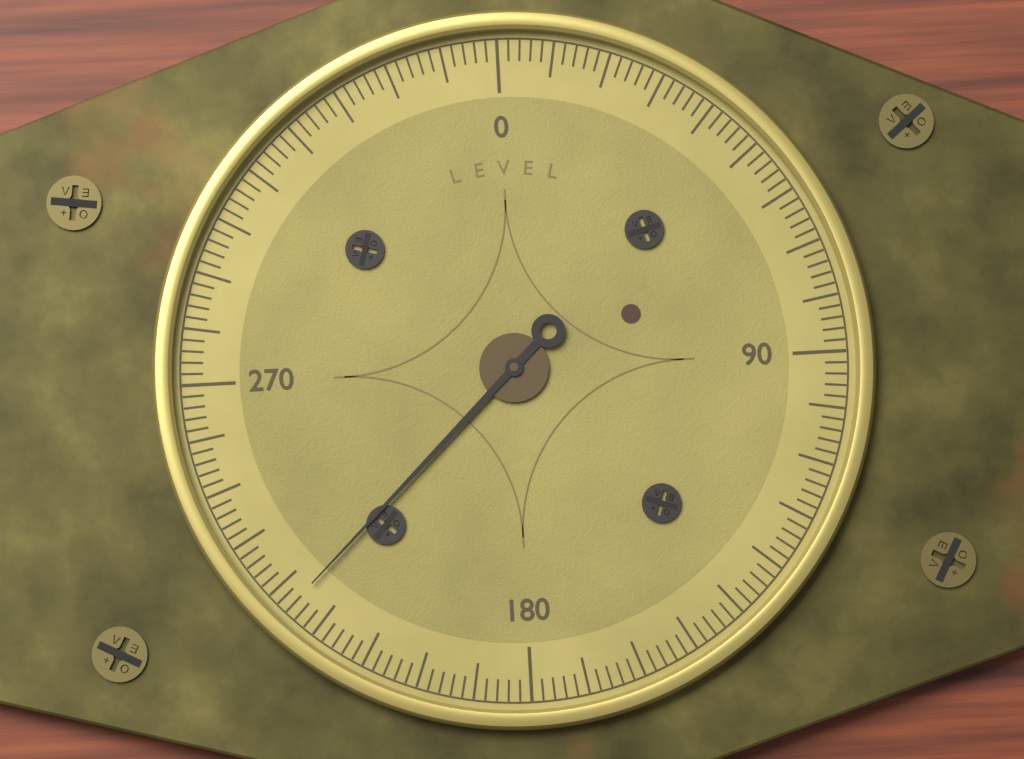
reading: 226 (no unit)
